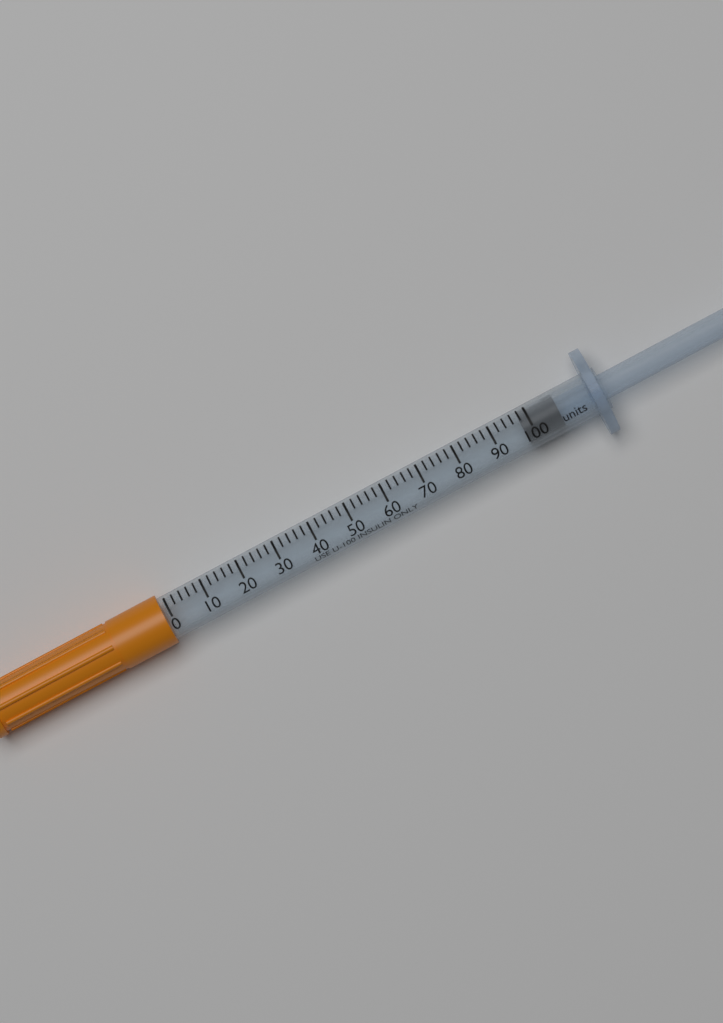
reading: 98 units
